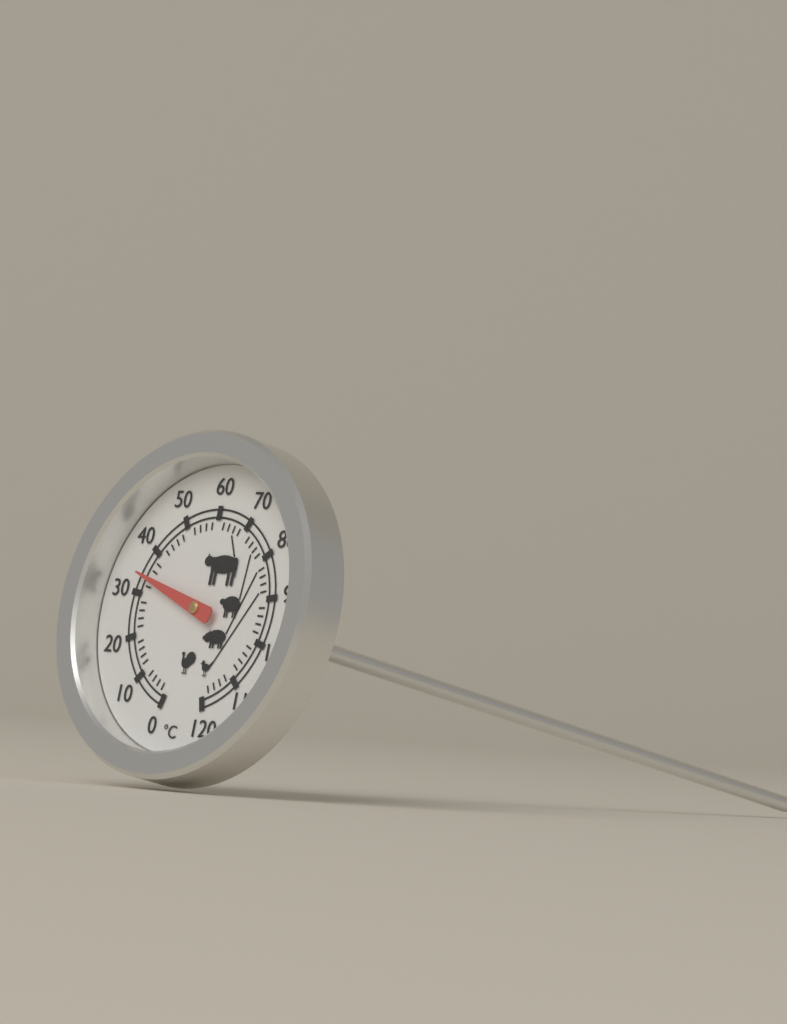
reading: 34 °C
